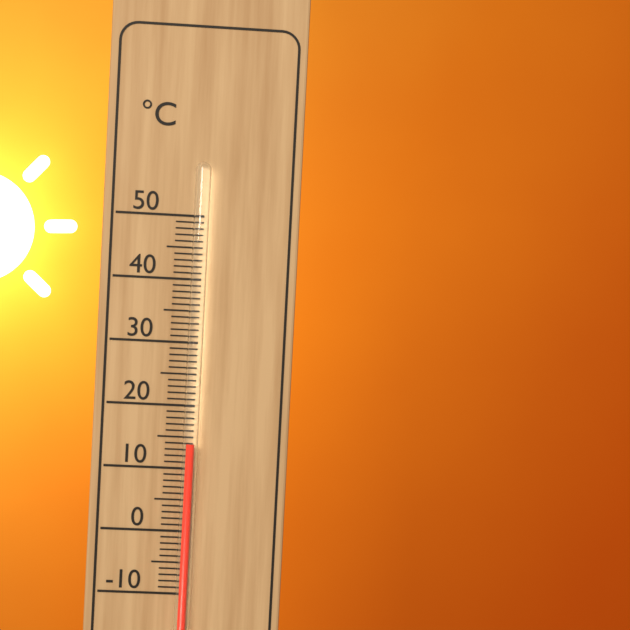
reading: 14 °C
